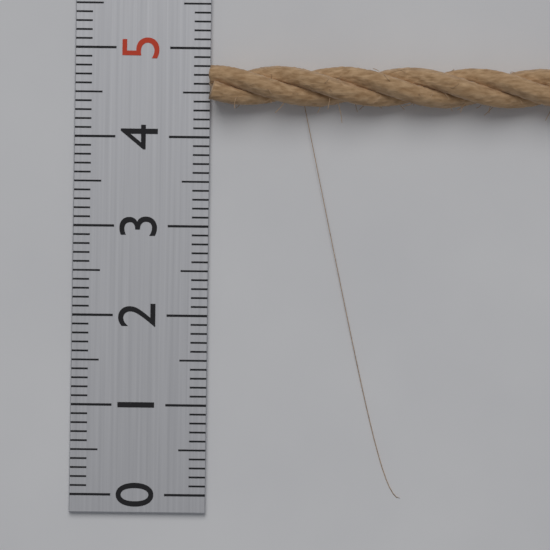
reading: 4.8 (no unit)
